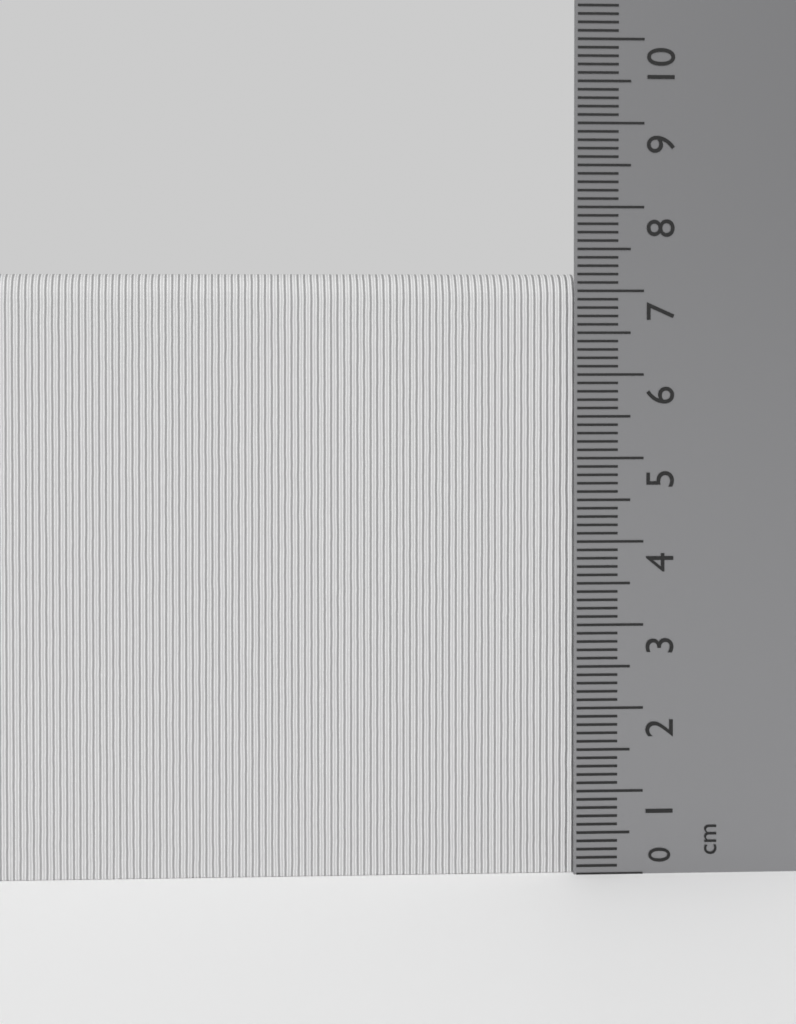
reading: 7.2 cm
